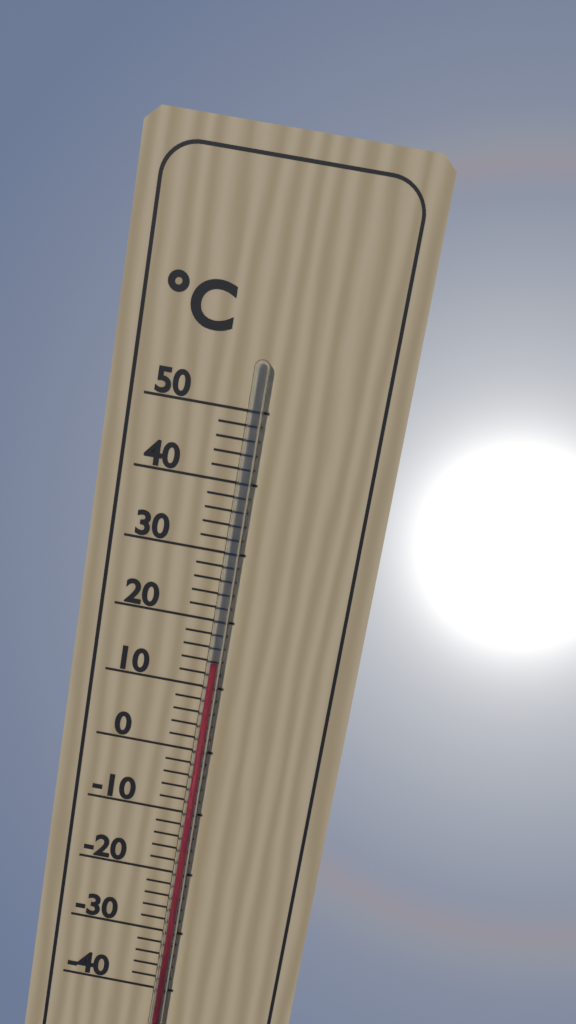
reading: 14 °C
